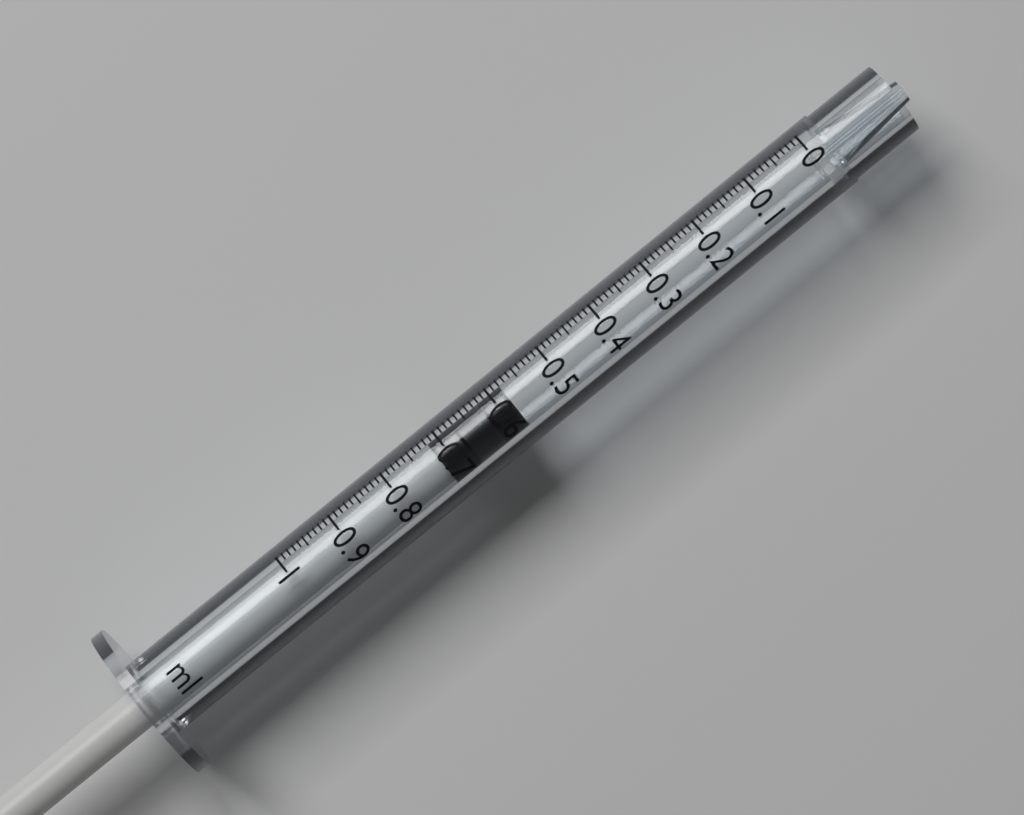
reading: 0.58 ml
